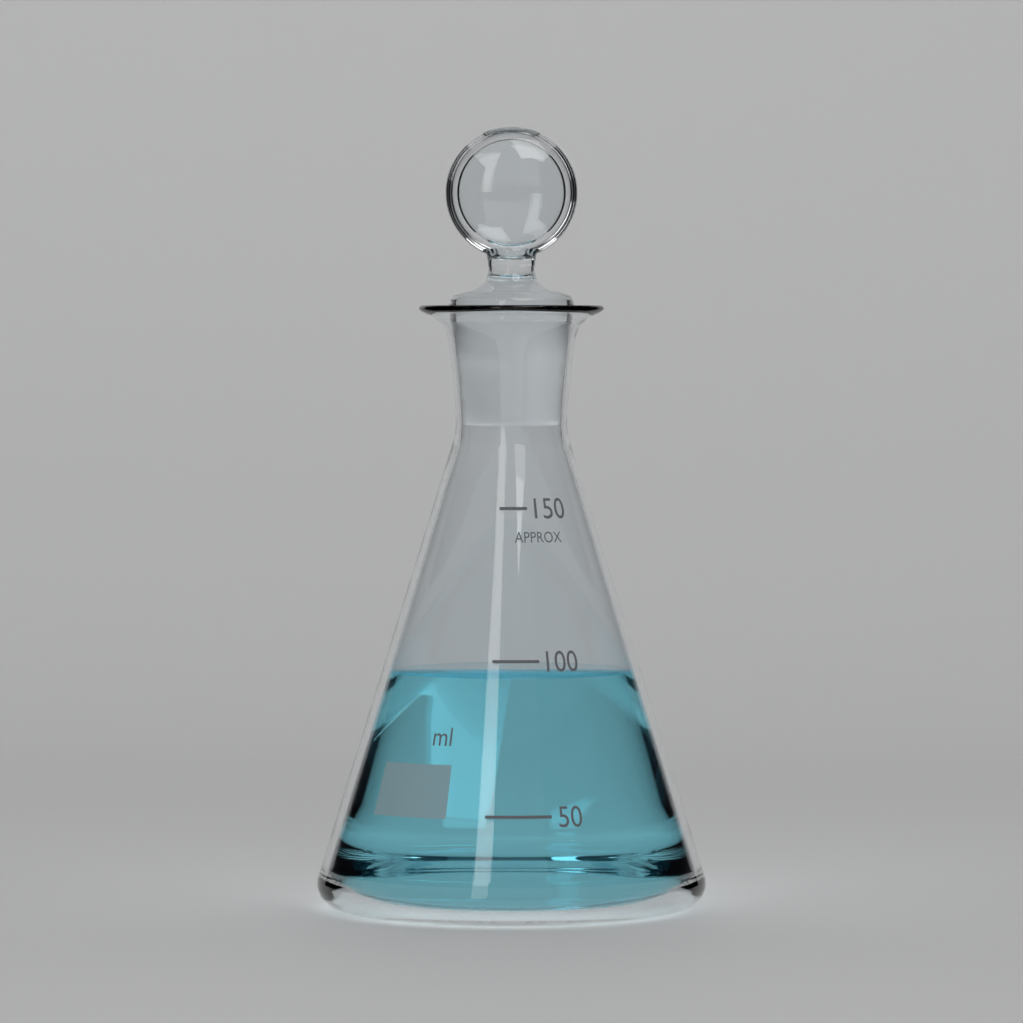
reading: 95 ml
